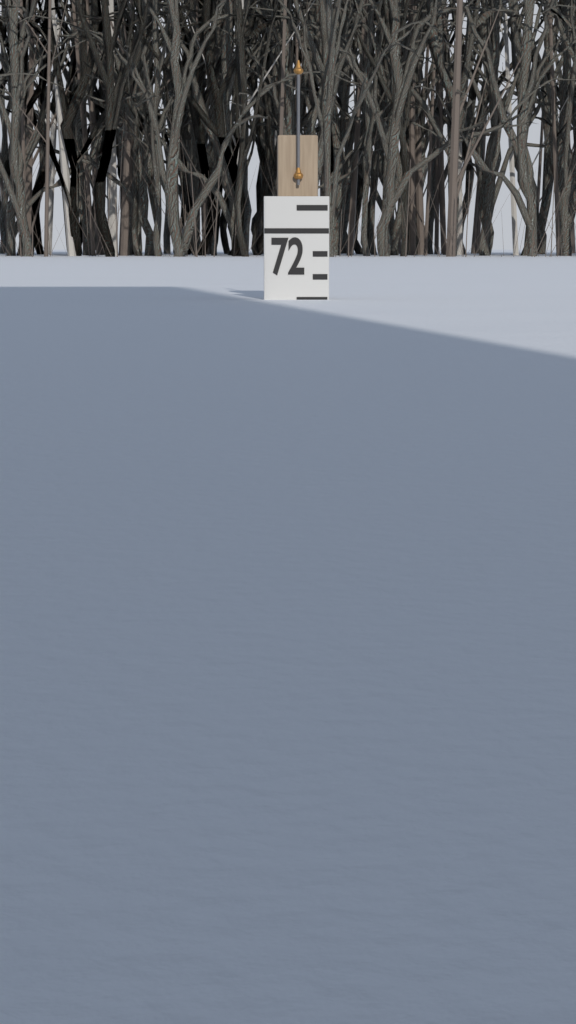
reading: 66 (no unit)
